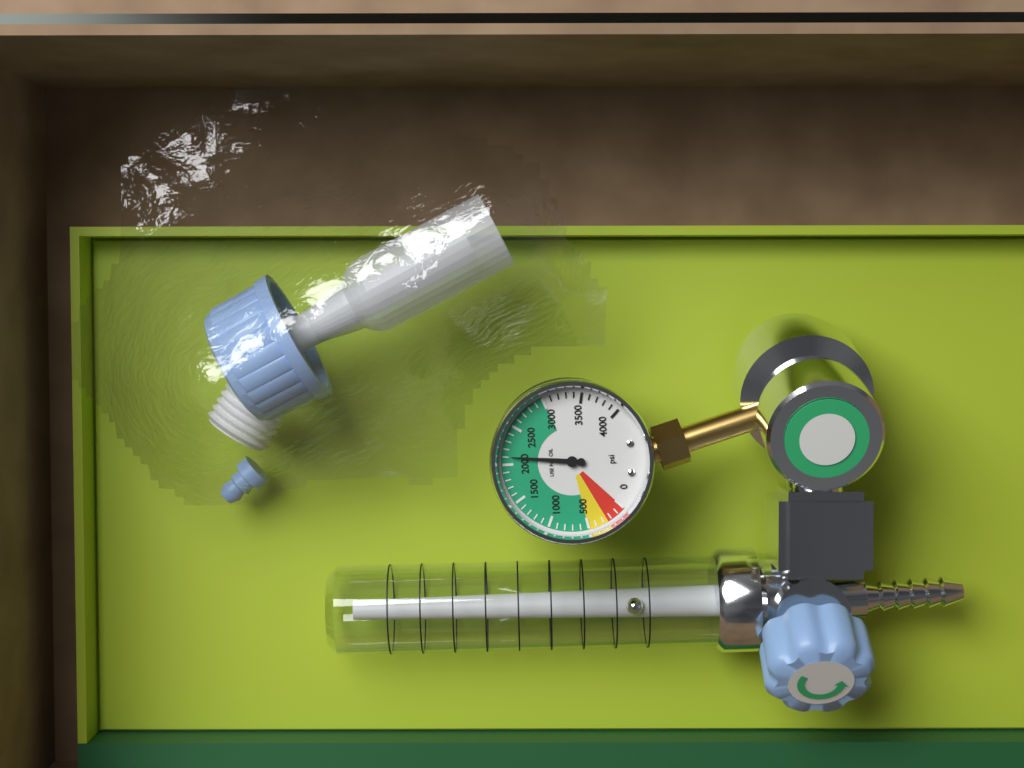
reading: 2100 psi
